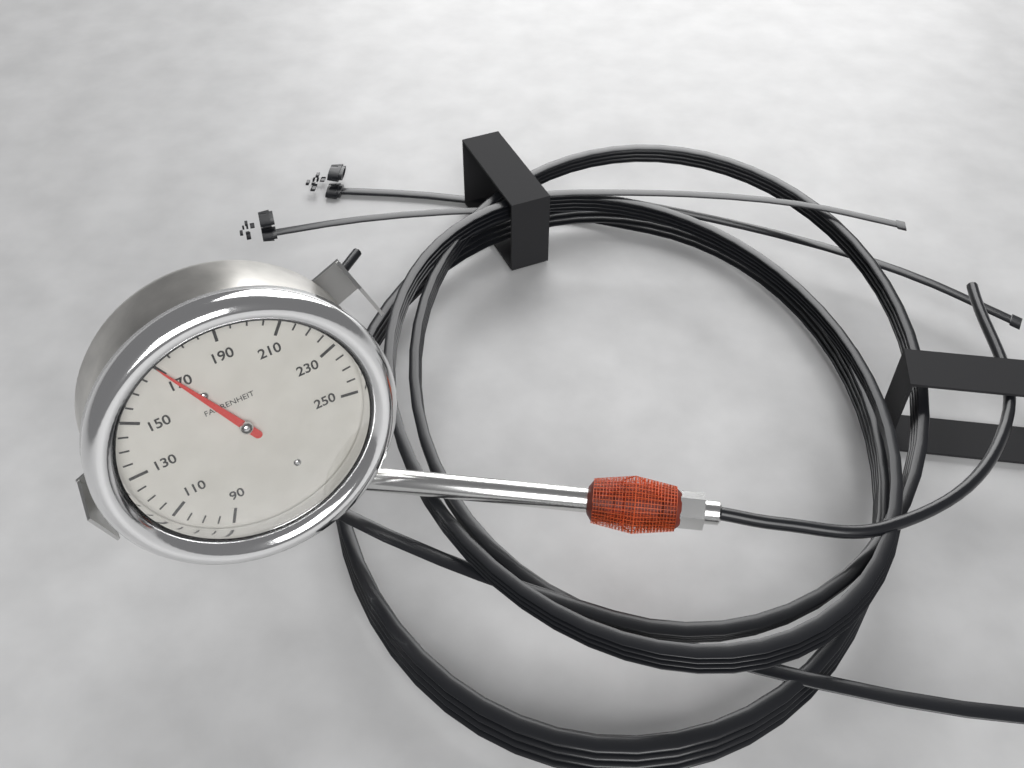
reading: 170 °F
